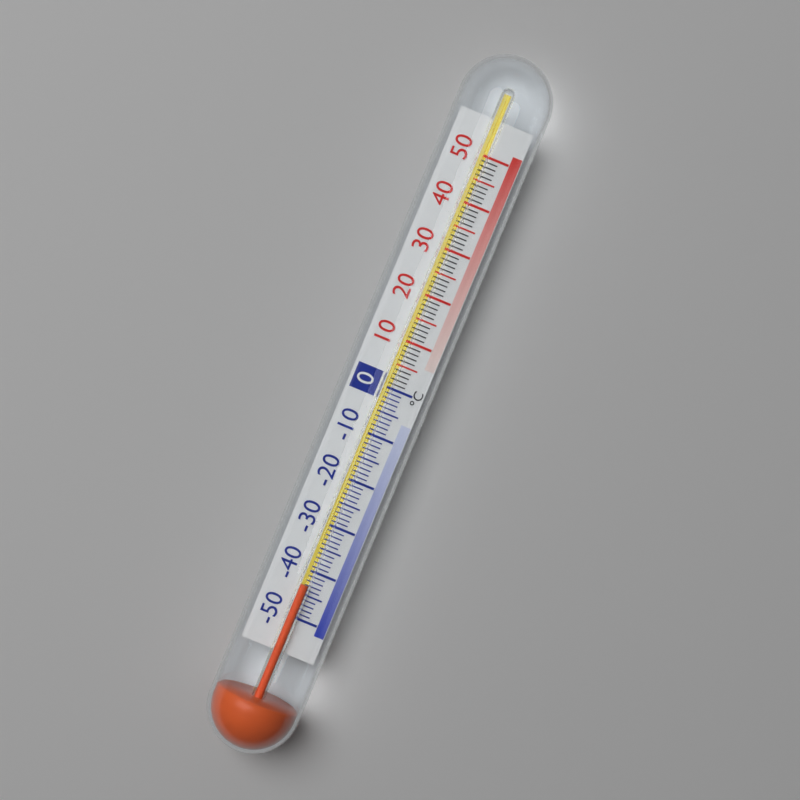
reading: -43 °C
